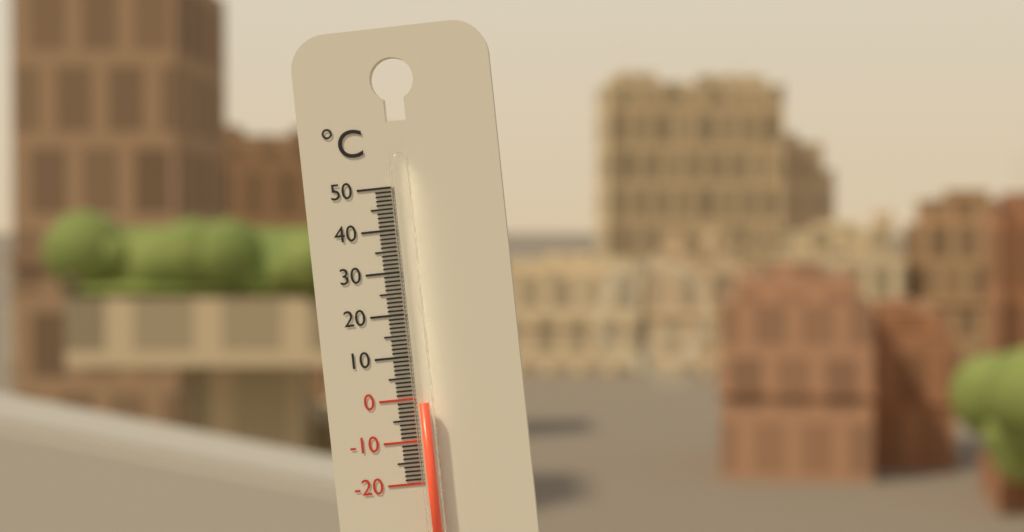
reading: -1 °C
